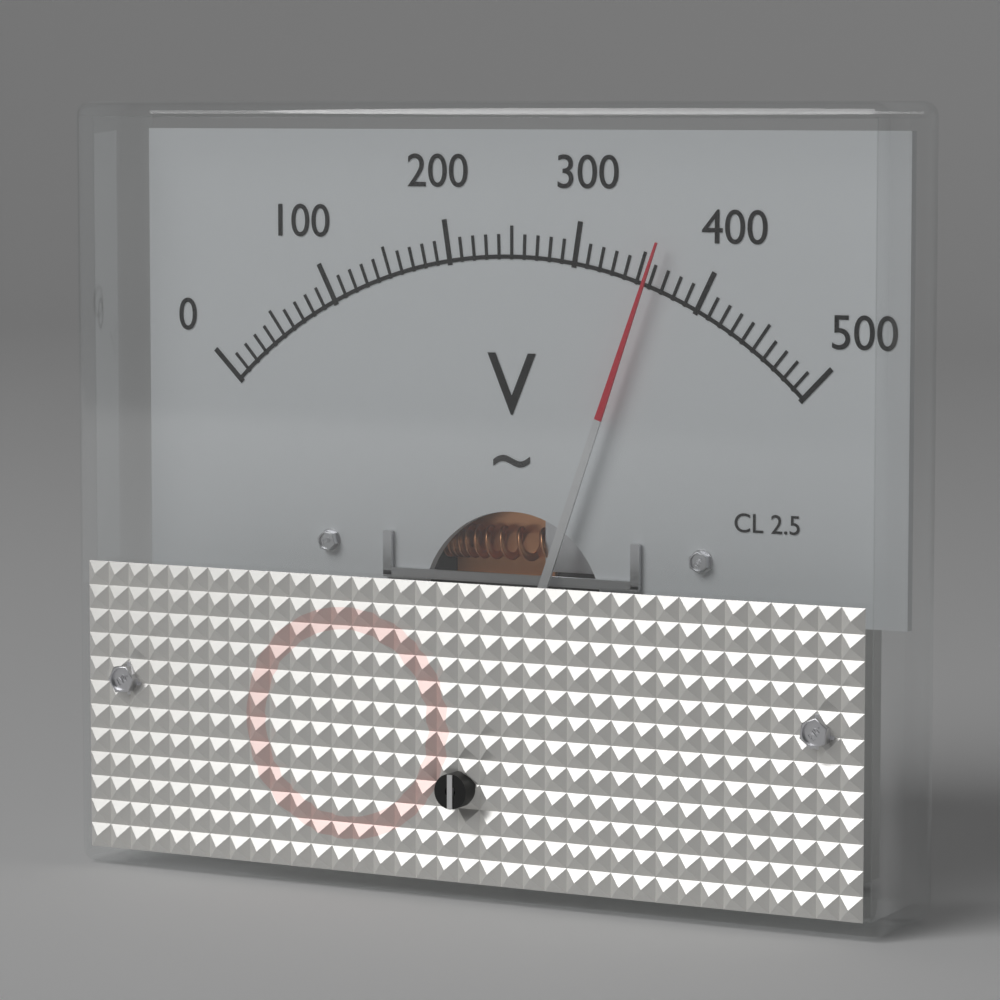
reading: 360 V
